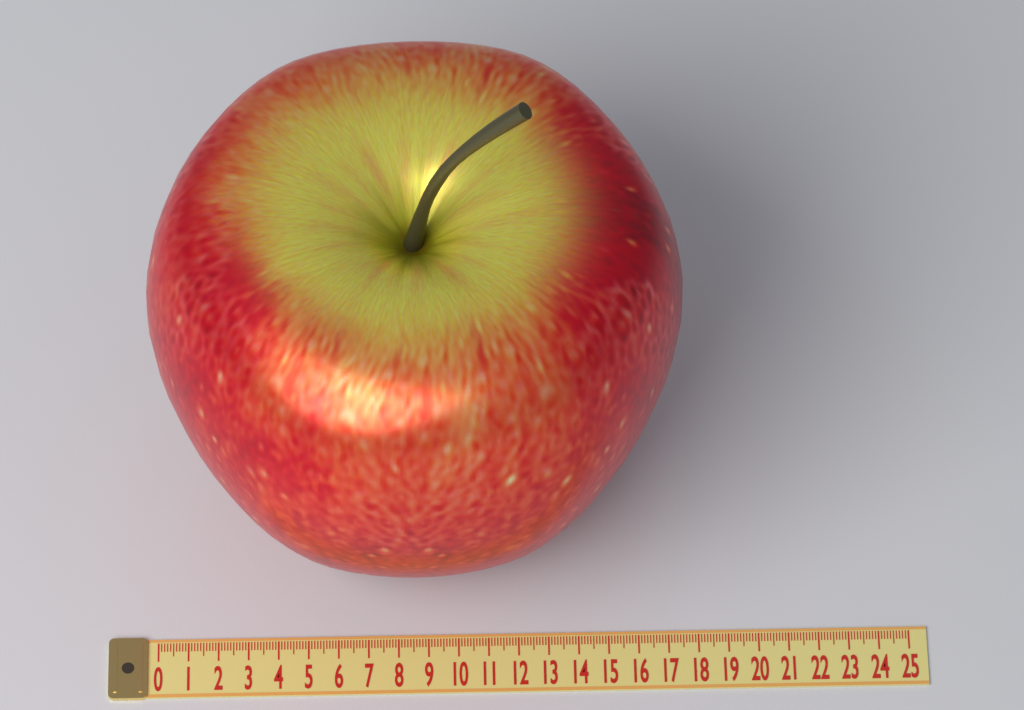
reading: 17.5 (no unit)
